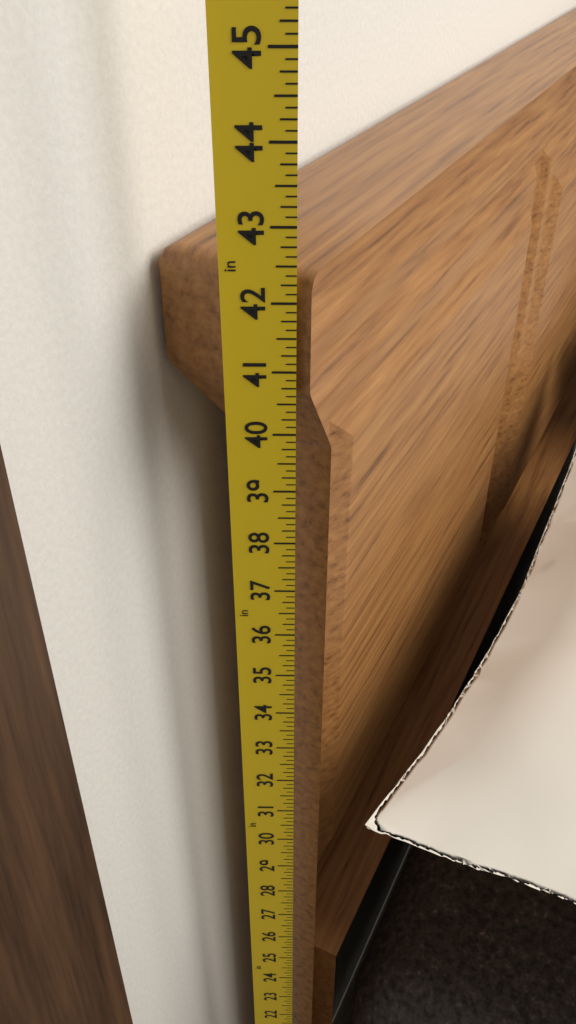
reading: 42.375 in
